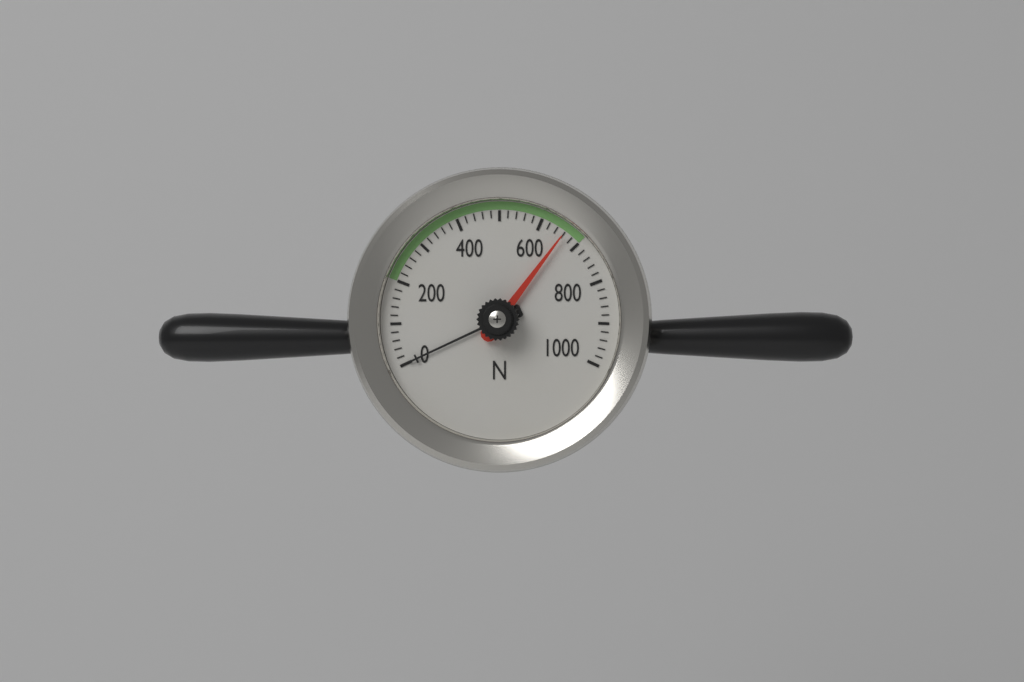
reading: 660 N
